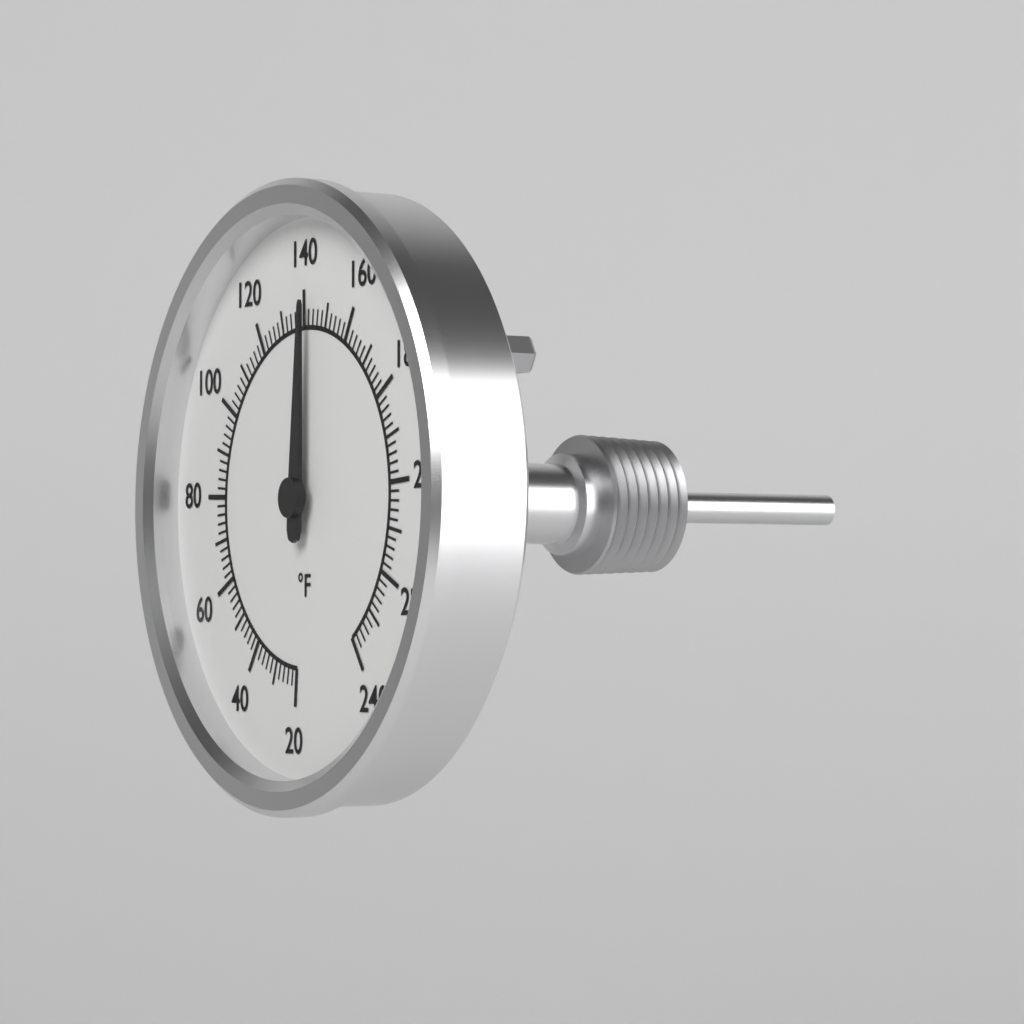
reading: 142 °F
